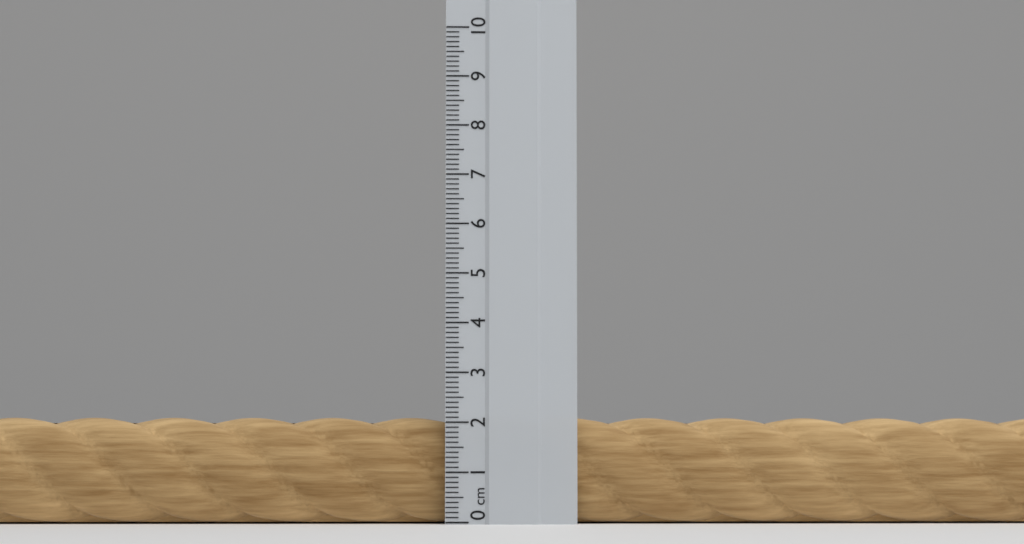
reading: 2.1 cm
